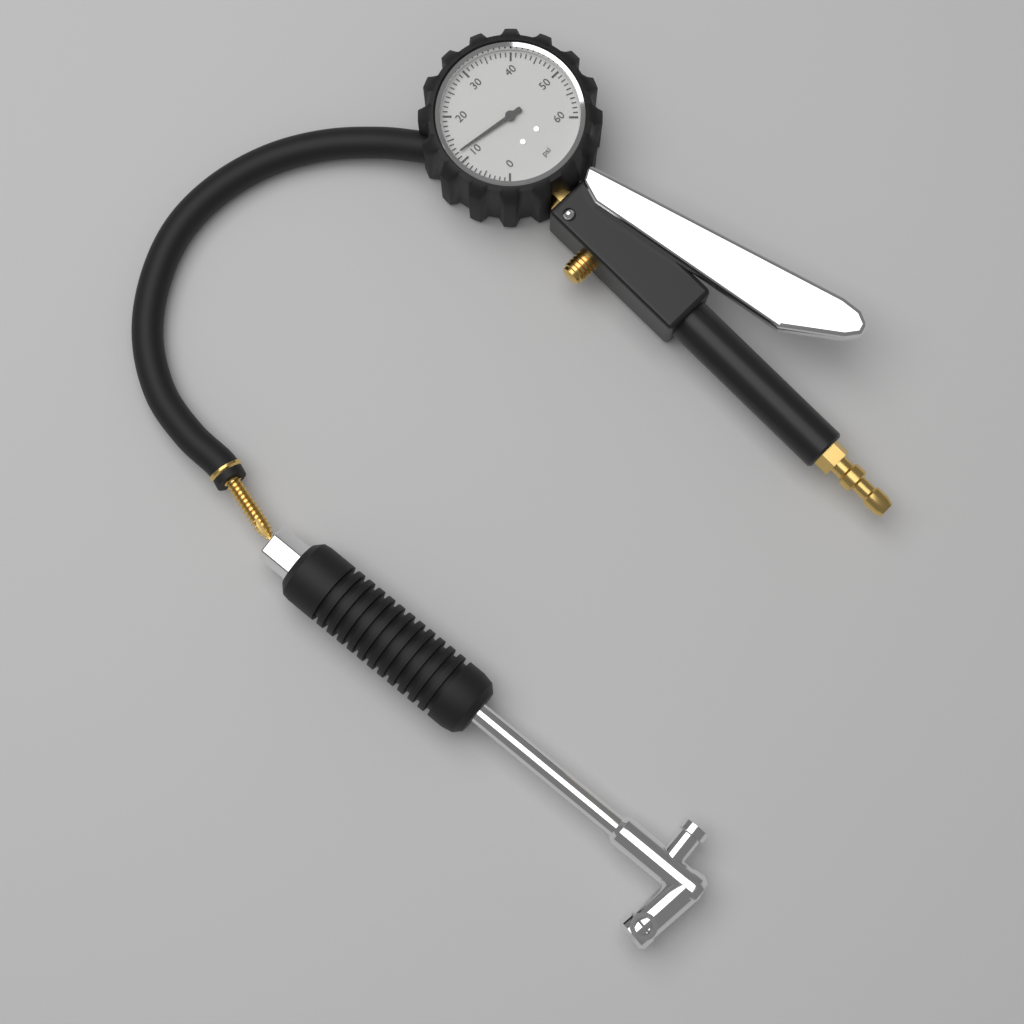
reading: 12 psi
